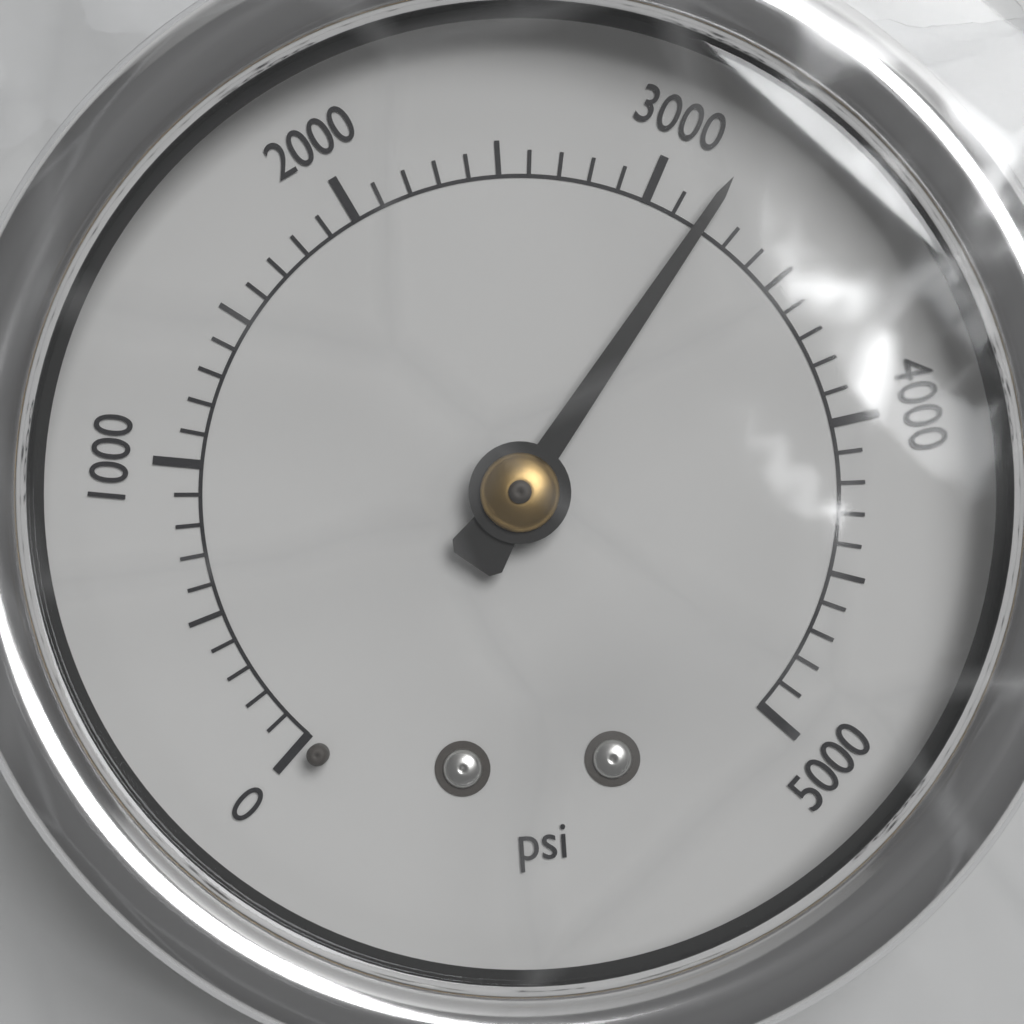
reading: 3200 psi
